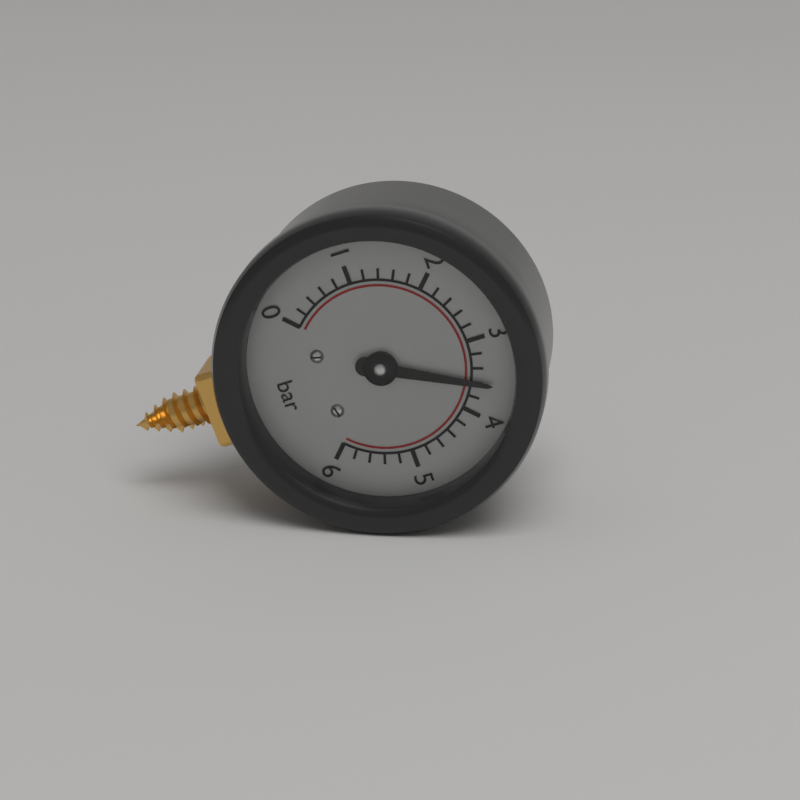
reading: 3.6 bar
